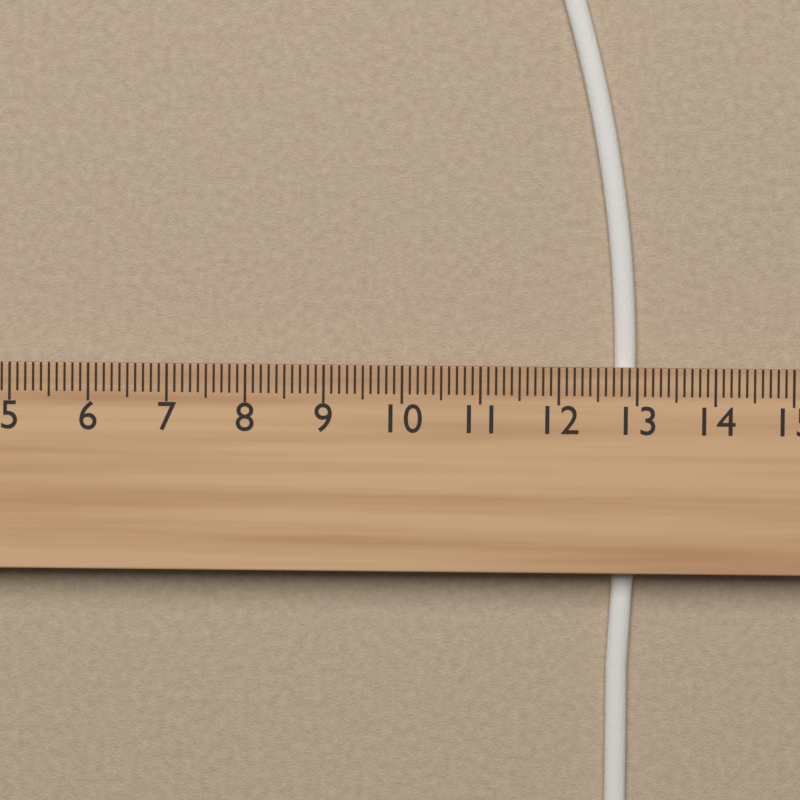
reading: 13.0 cm
